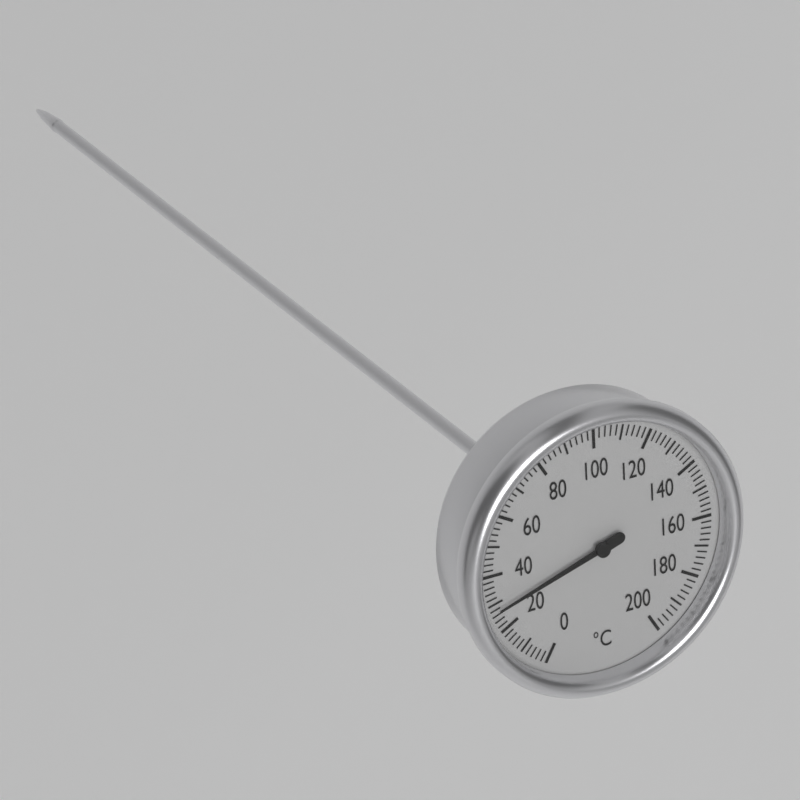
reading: 28 °C
